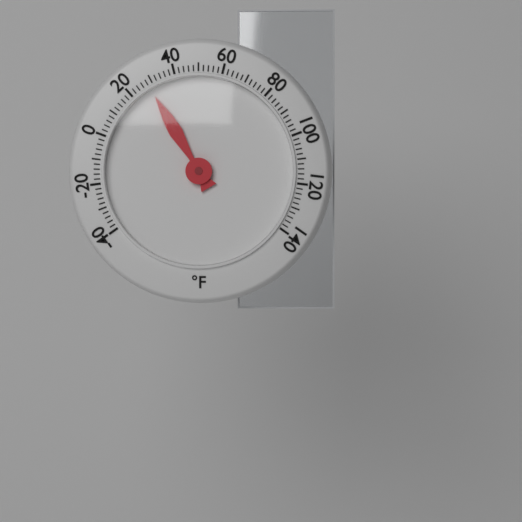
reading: 28 °F
